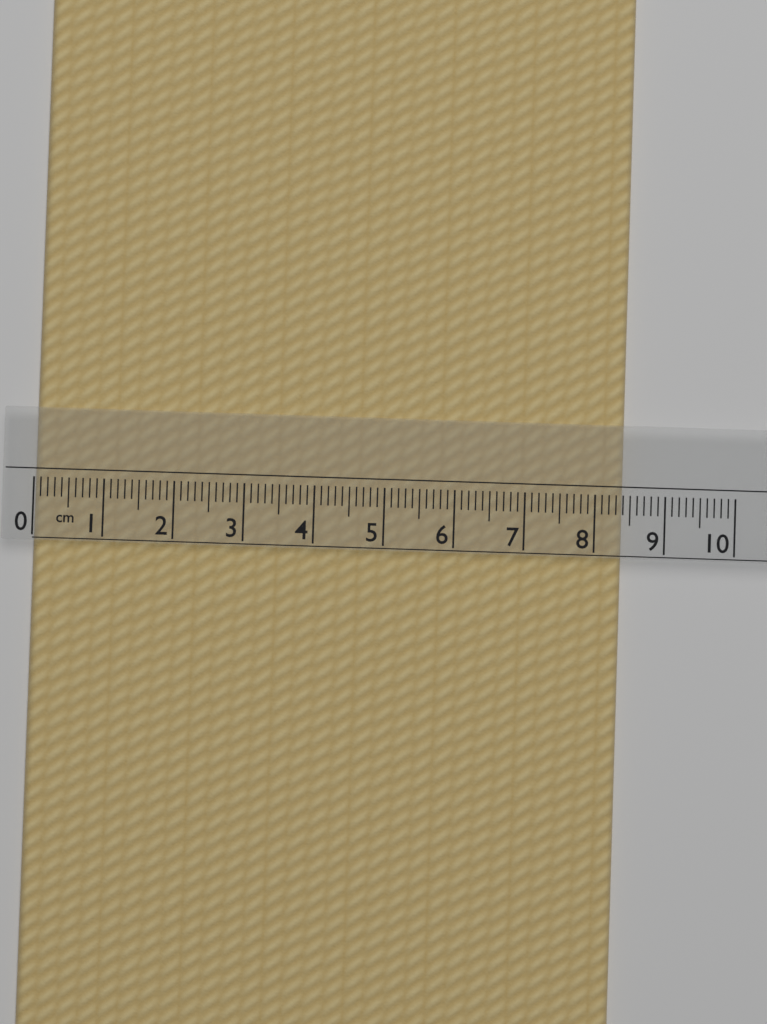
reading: 8.4 cm
